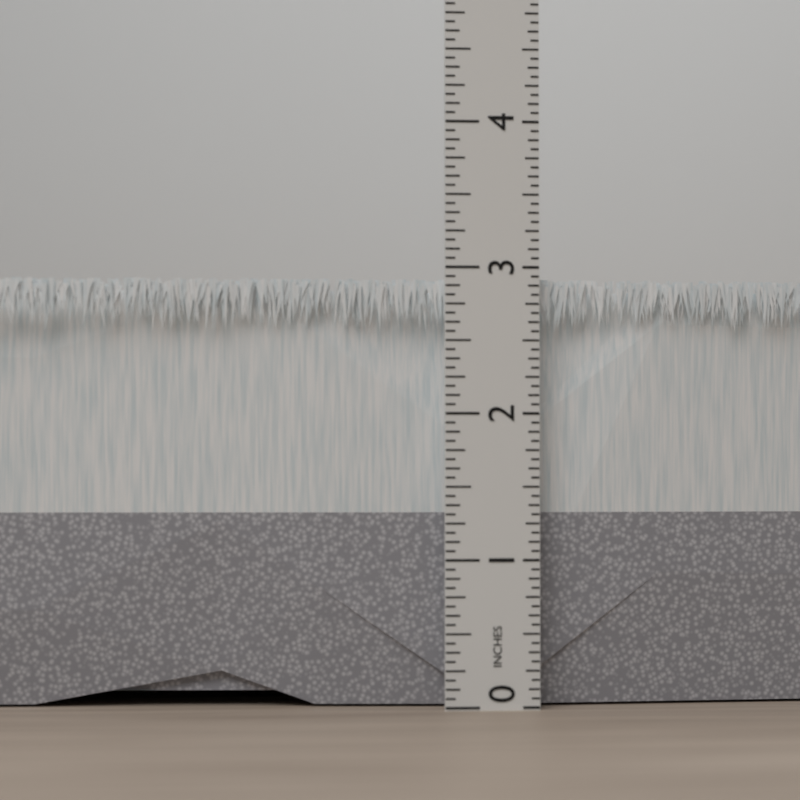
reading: 2.9375 in
